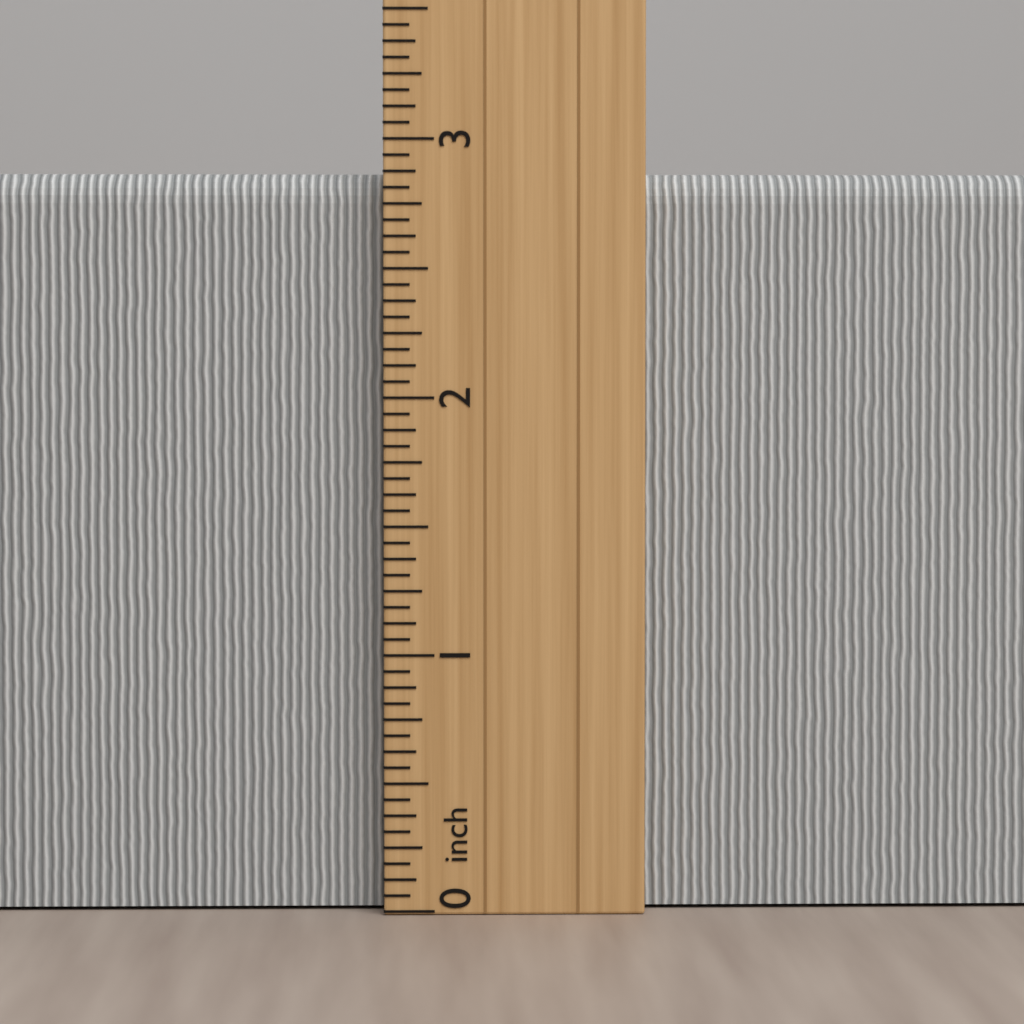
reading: 2.8750 inch
